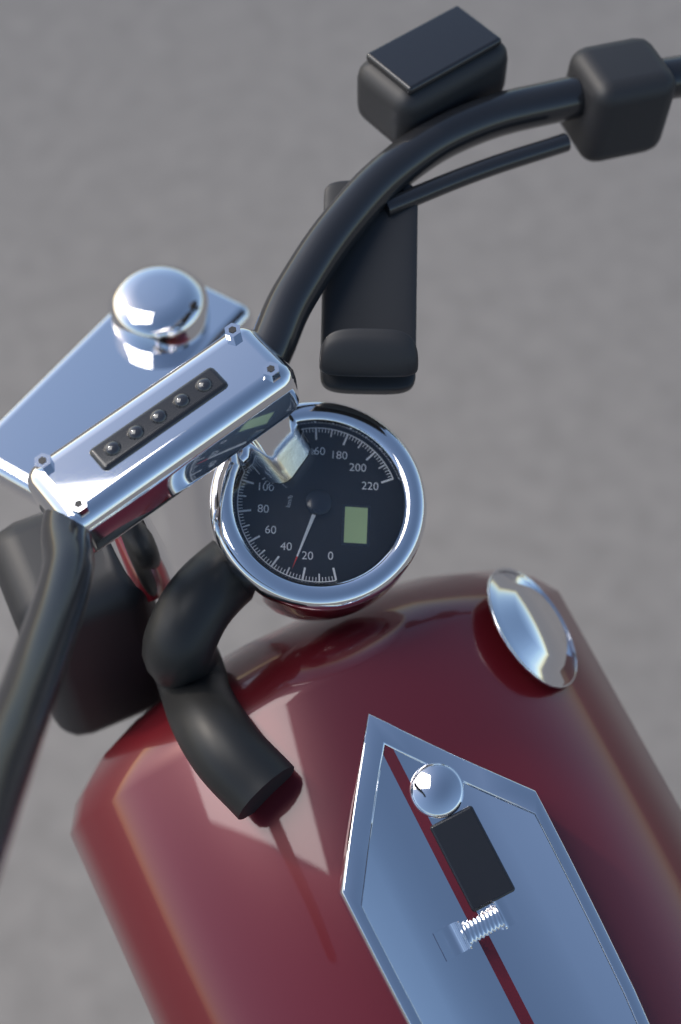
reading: 28 km/h
